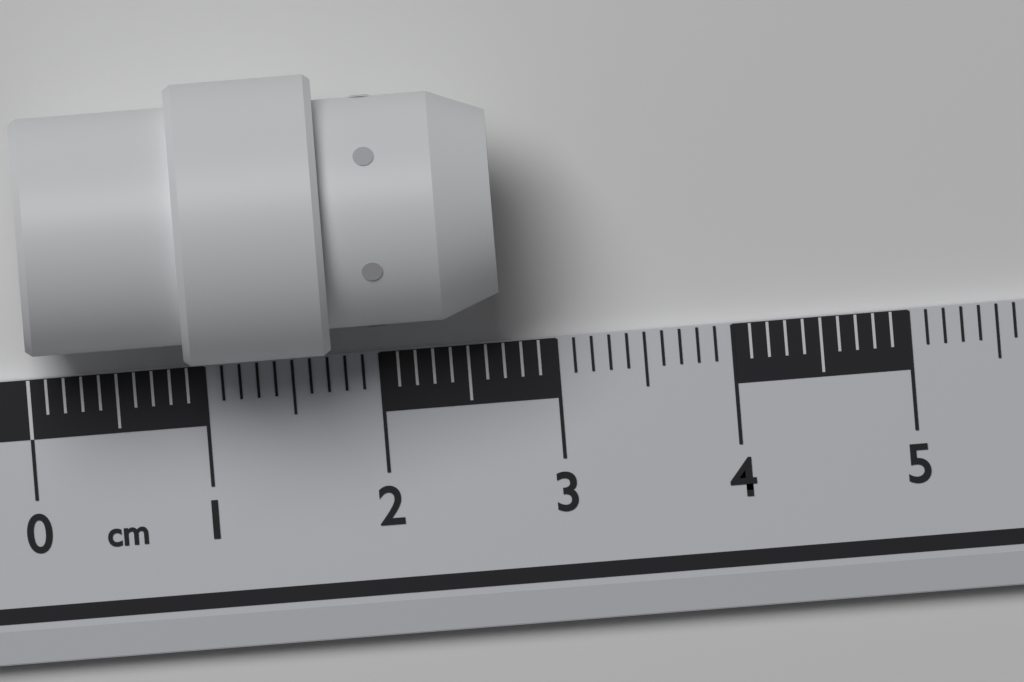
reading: 2.7 cm
